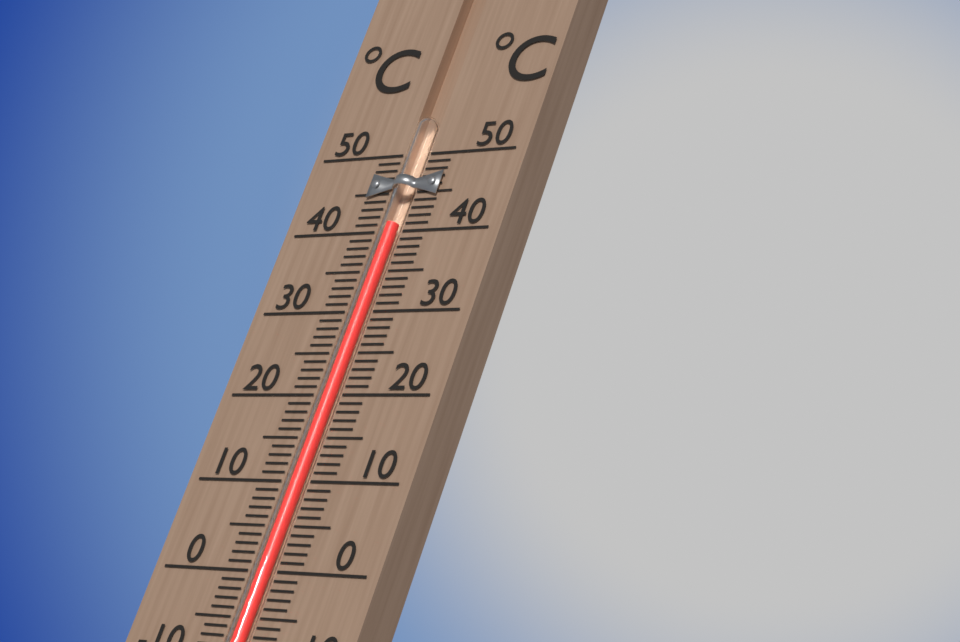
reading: 41 °C
